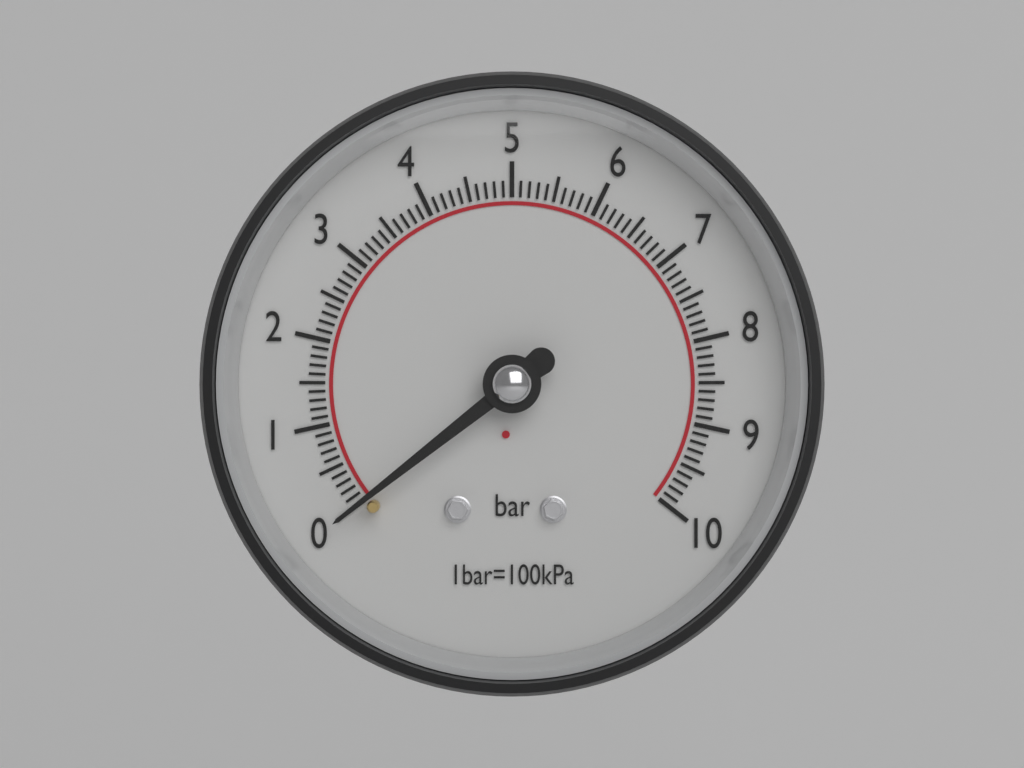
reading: 0.0 bar
